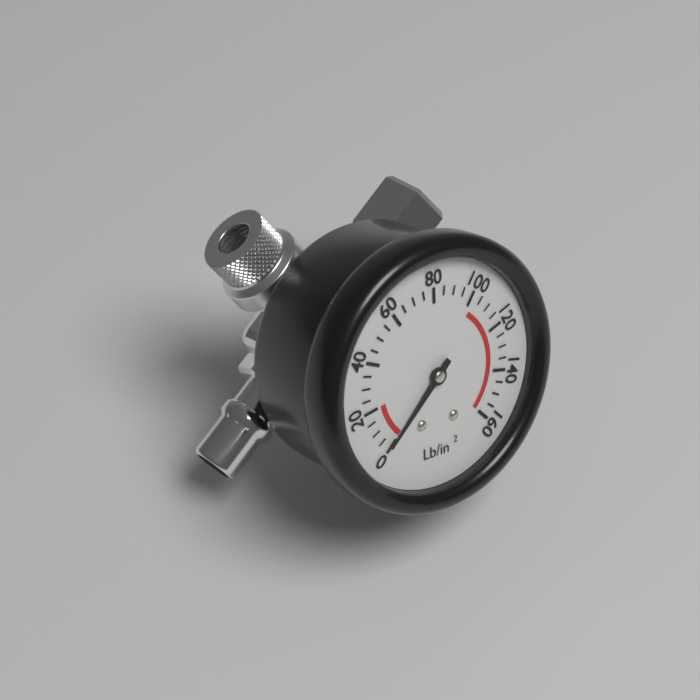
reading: 0 Lb/in²
